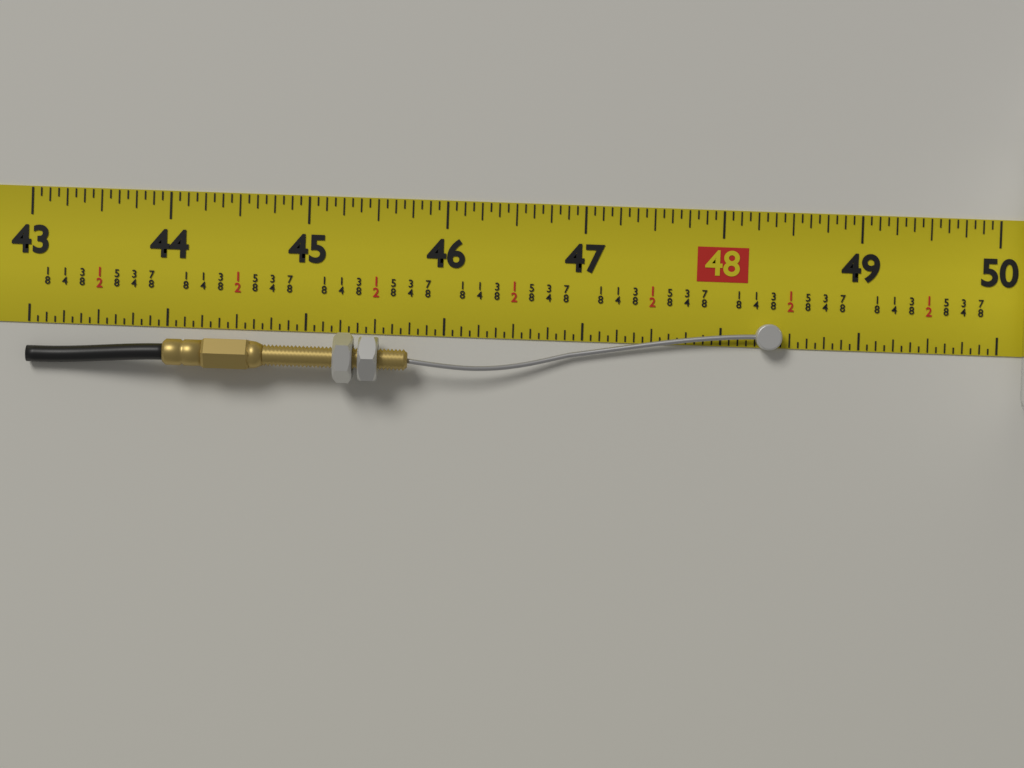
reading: 48.4375 in
